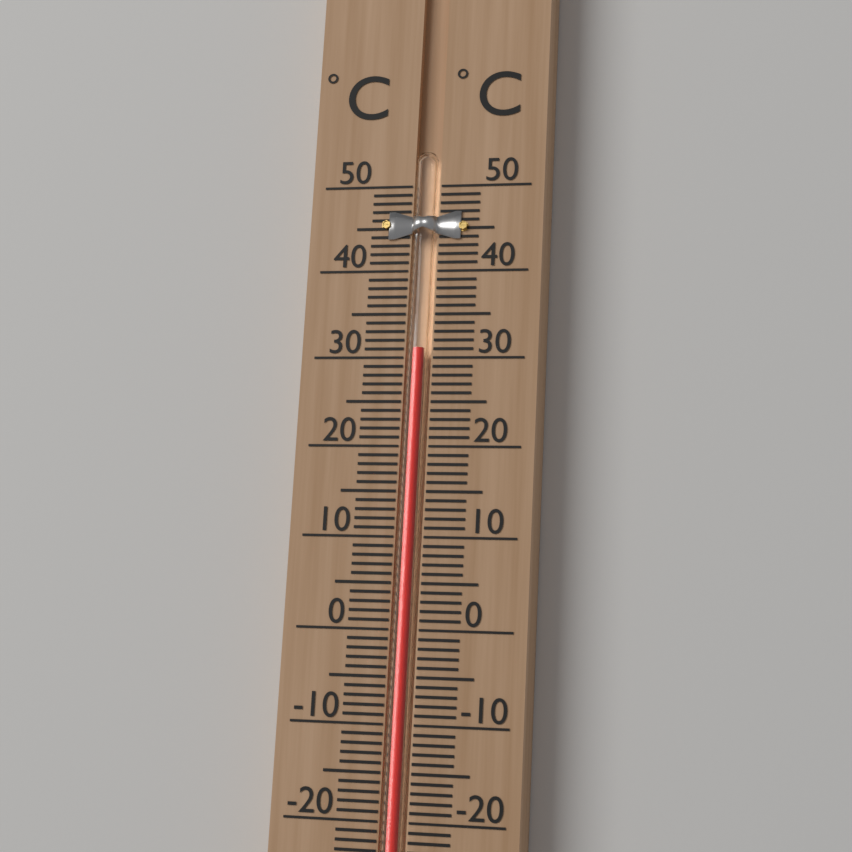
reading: 31 °C
